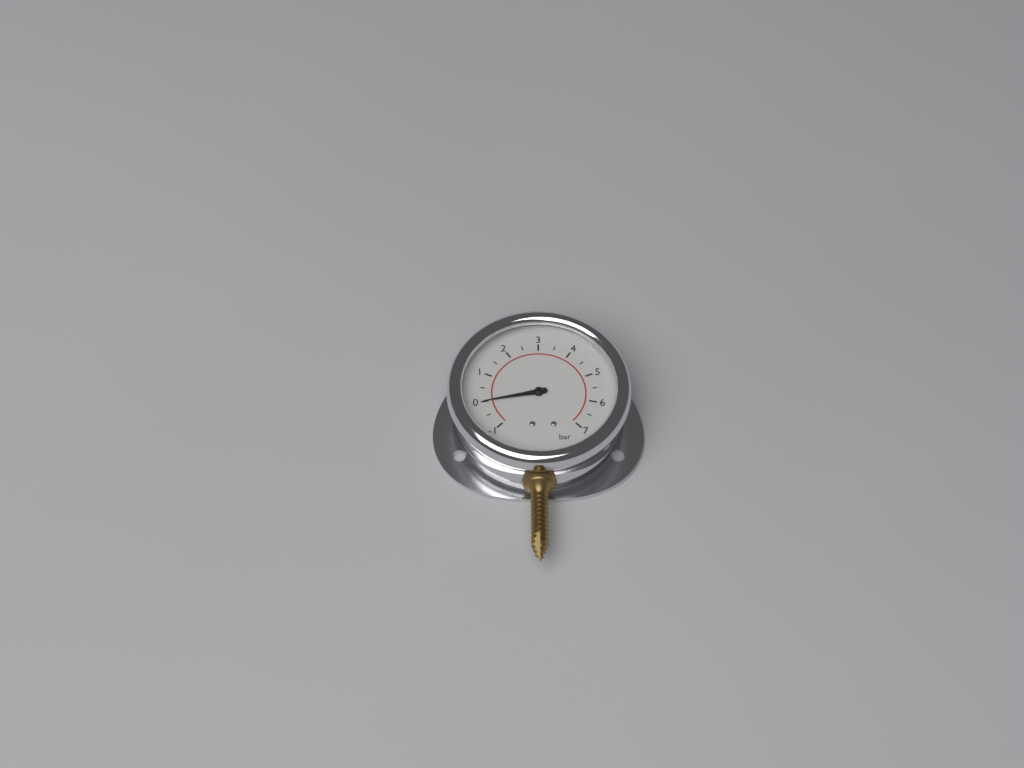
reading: 0.0 bar
